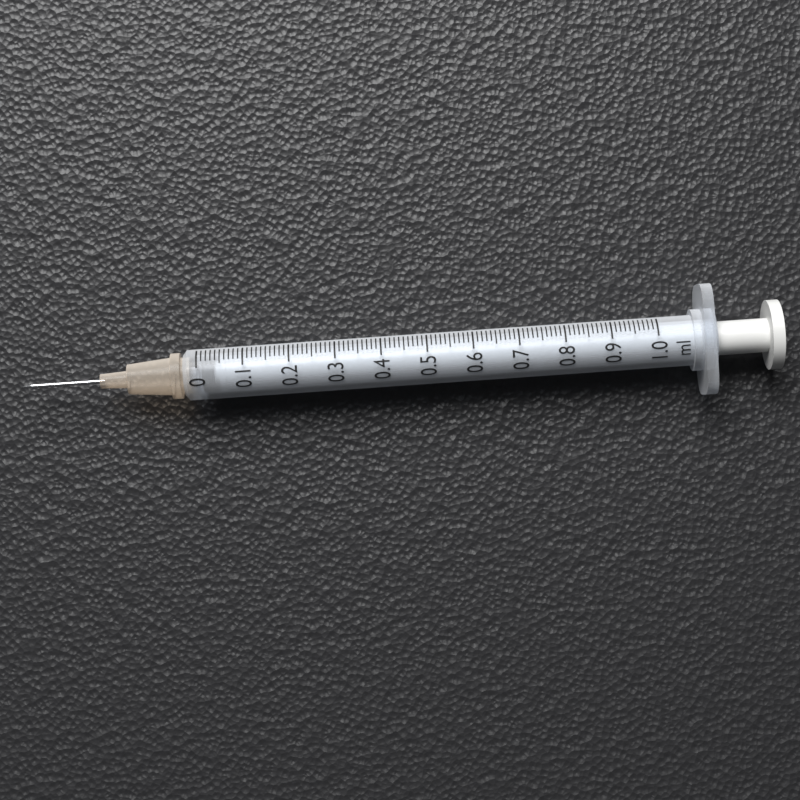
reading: 0.01 ml
